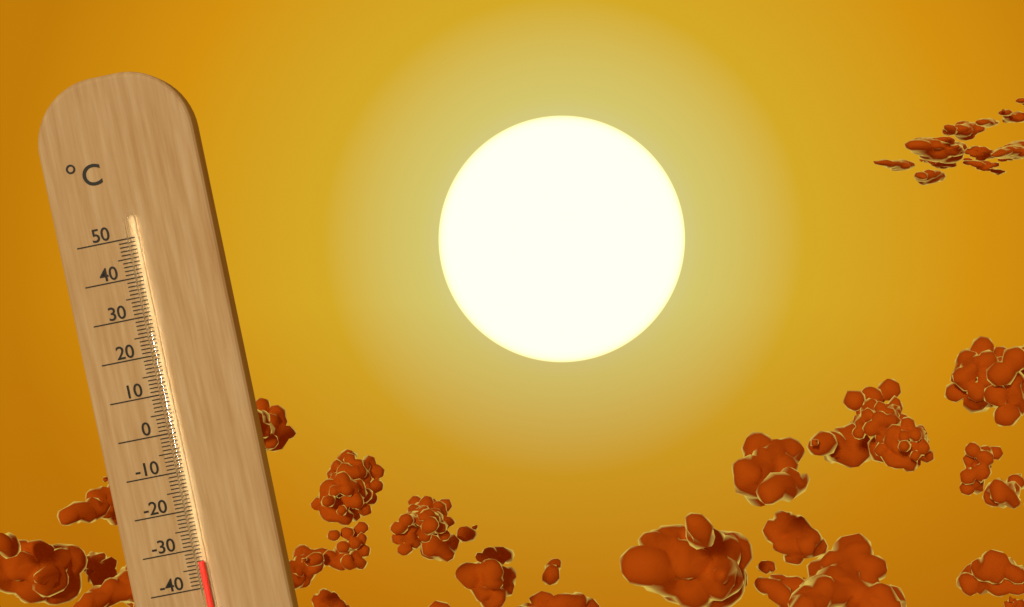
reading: -33 °C
